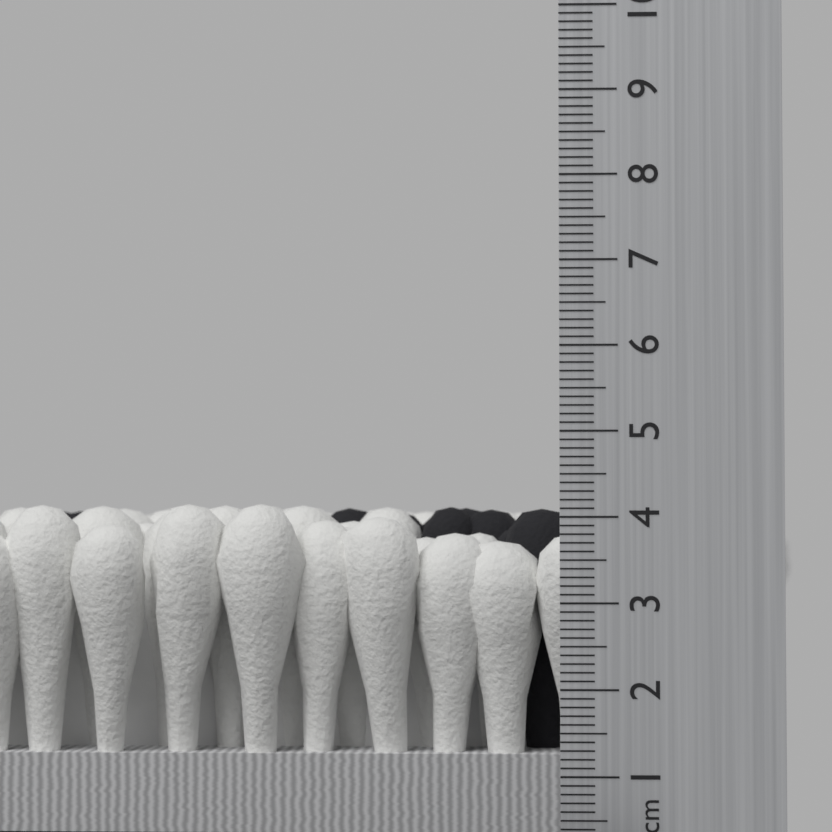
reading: 4.2 cm
